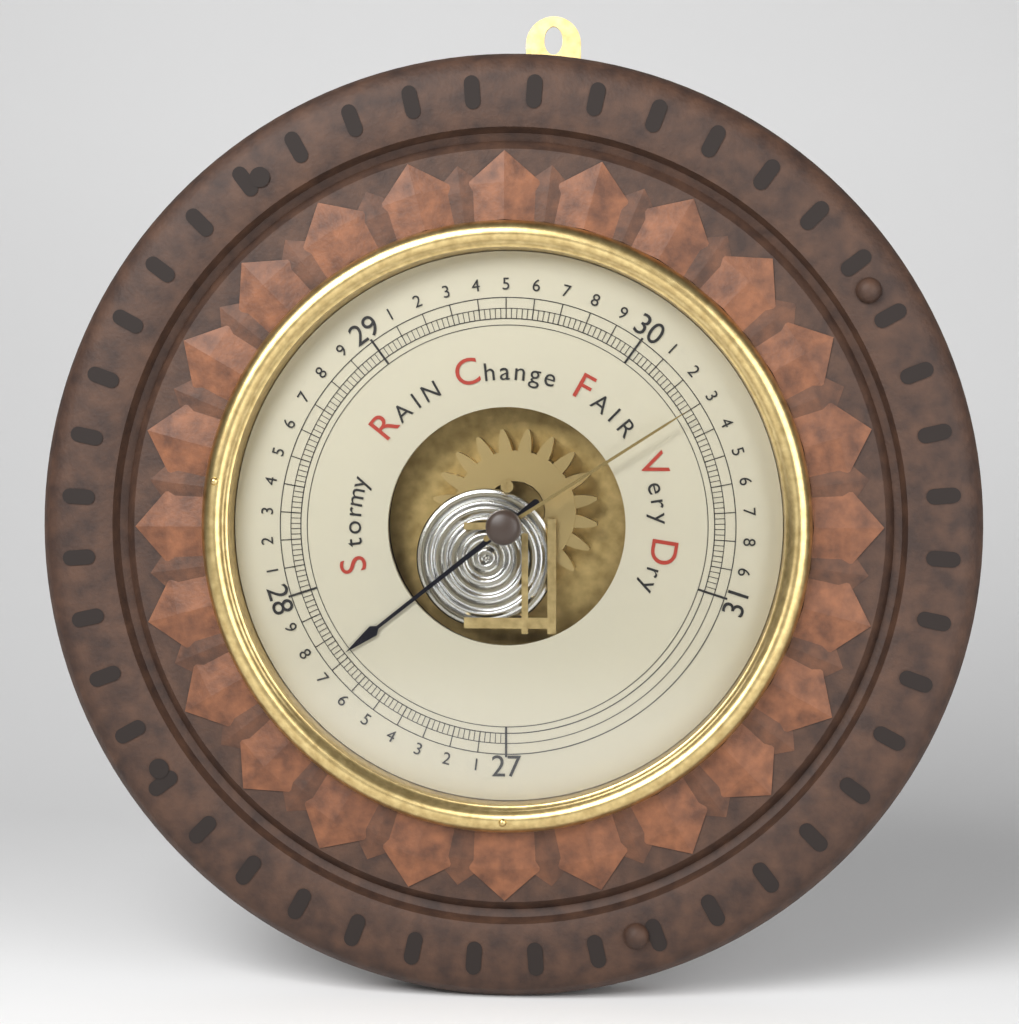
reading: 27.72 inHg
